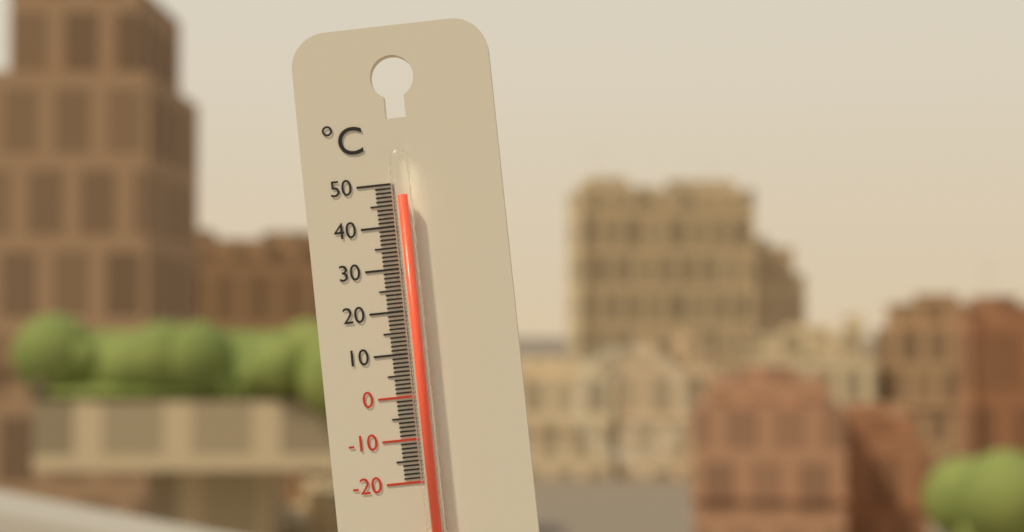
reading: 47 °C
